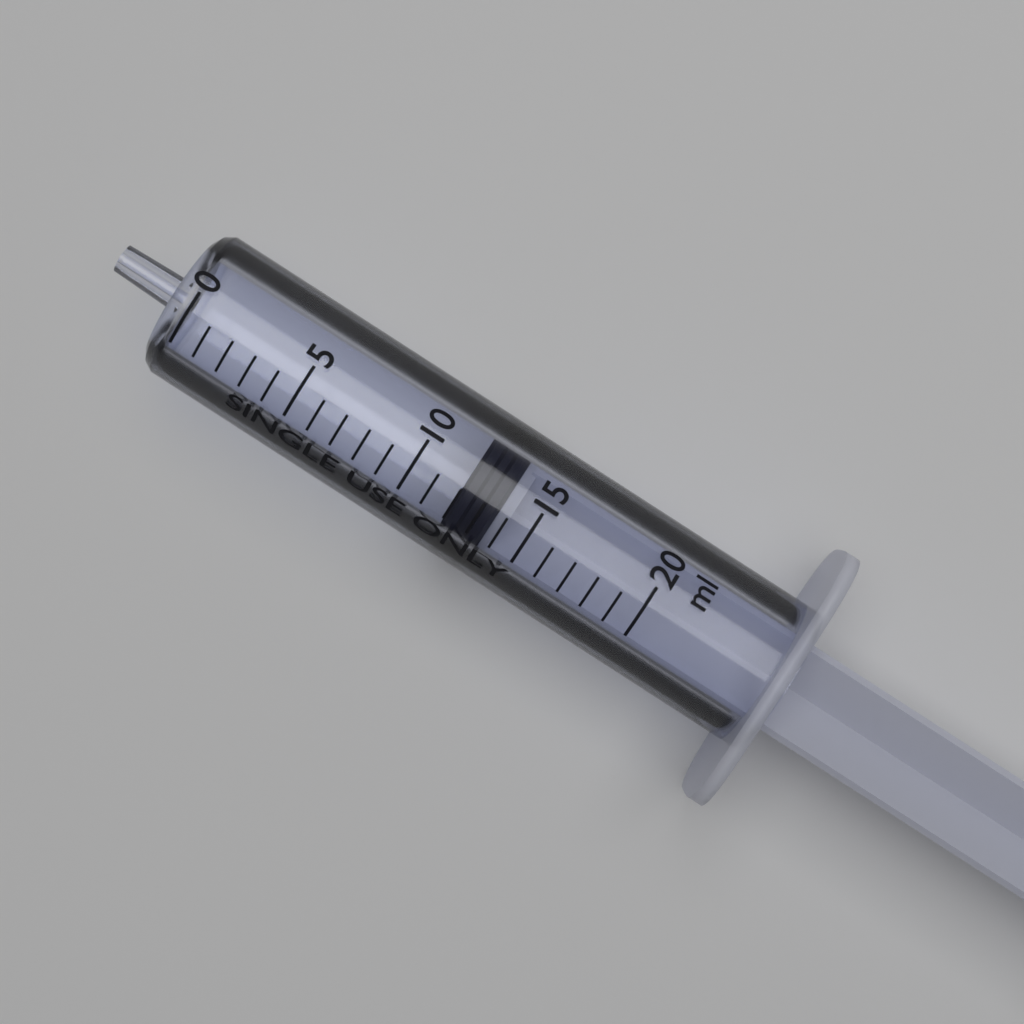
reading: 12 ml
